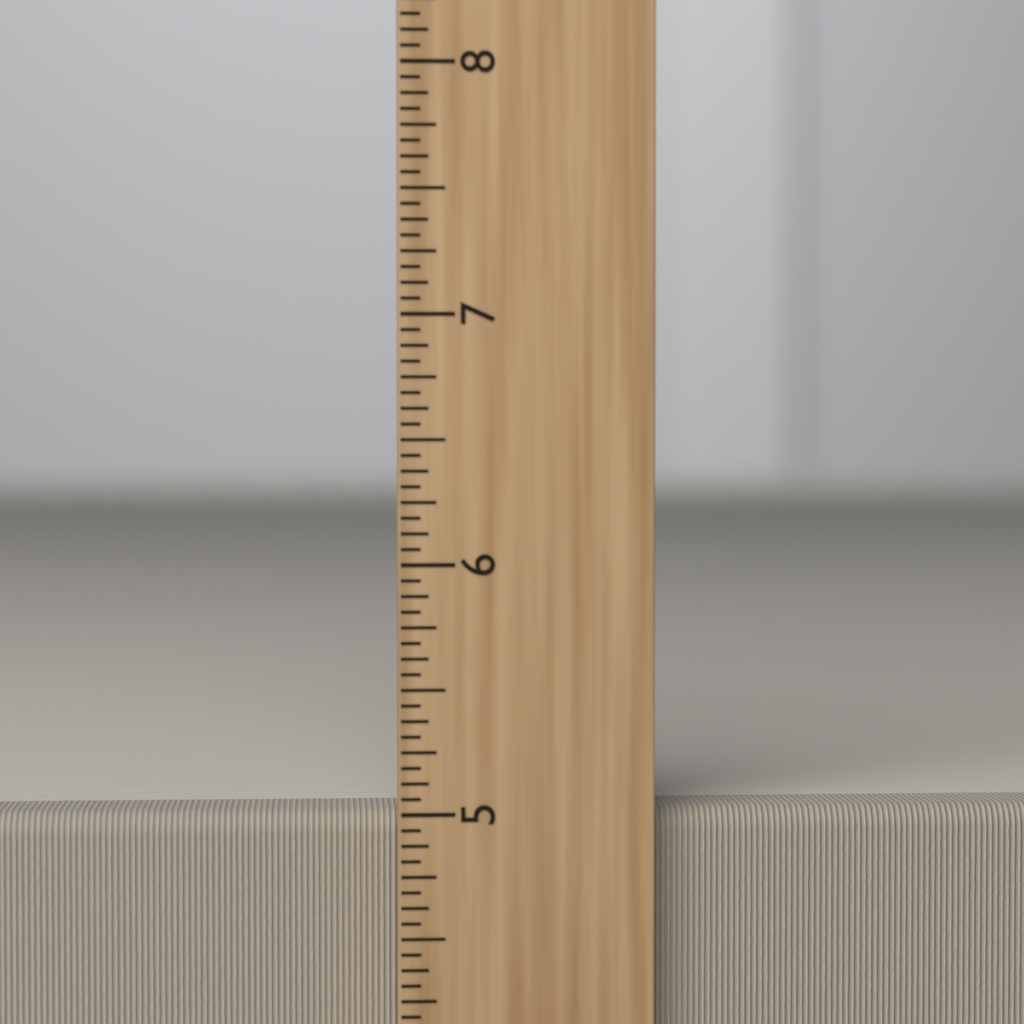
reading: 5.0000 inch
